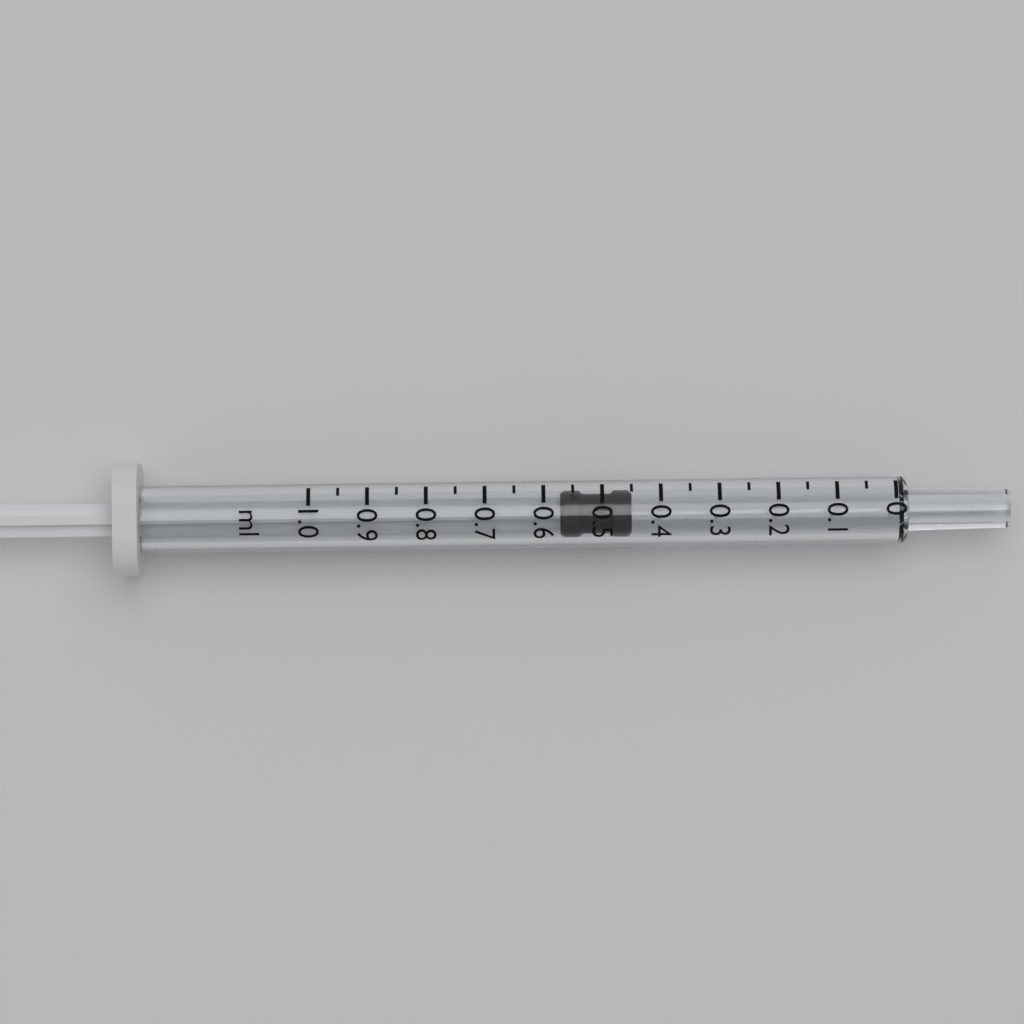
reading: 0.45 ml
